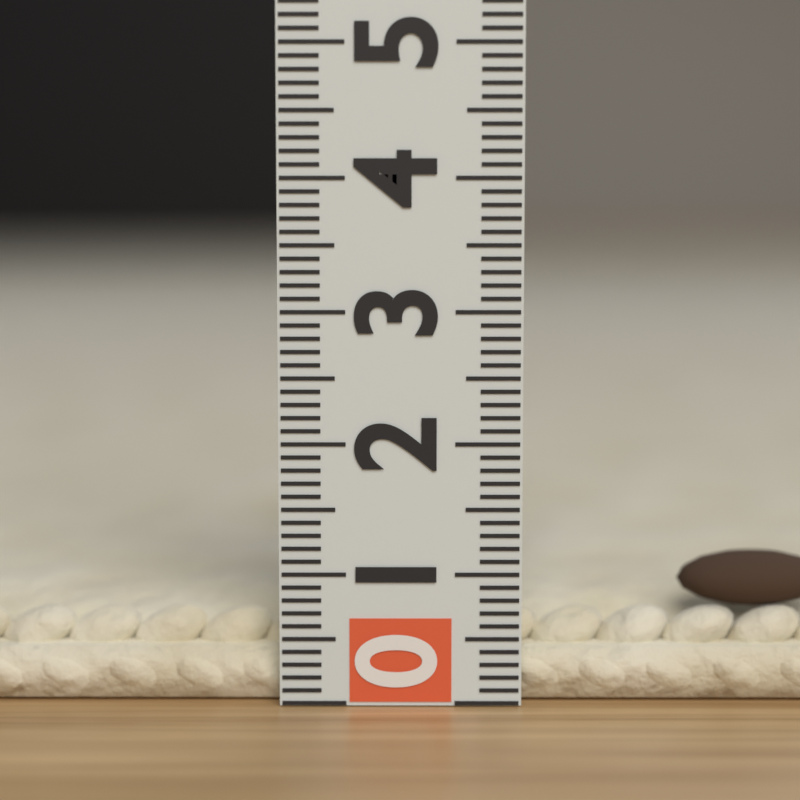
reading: 0.7 (no unit)
